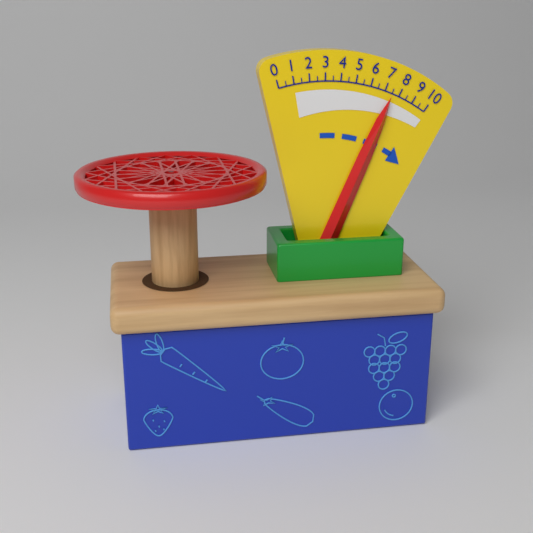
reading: 7.5 (no unit)
